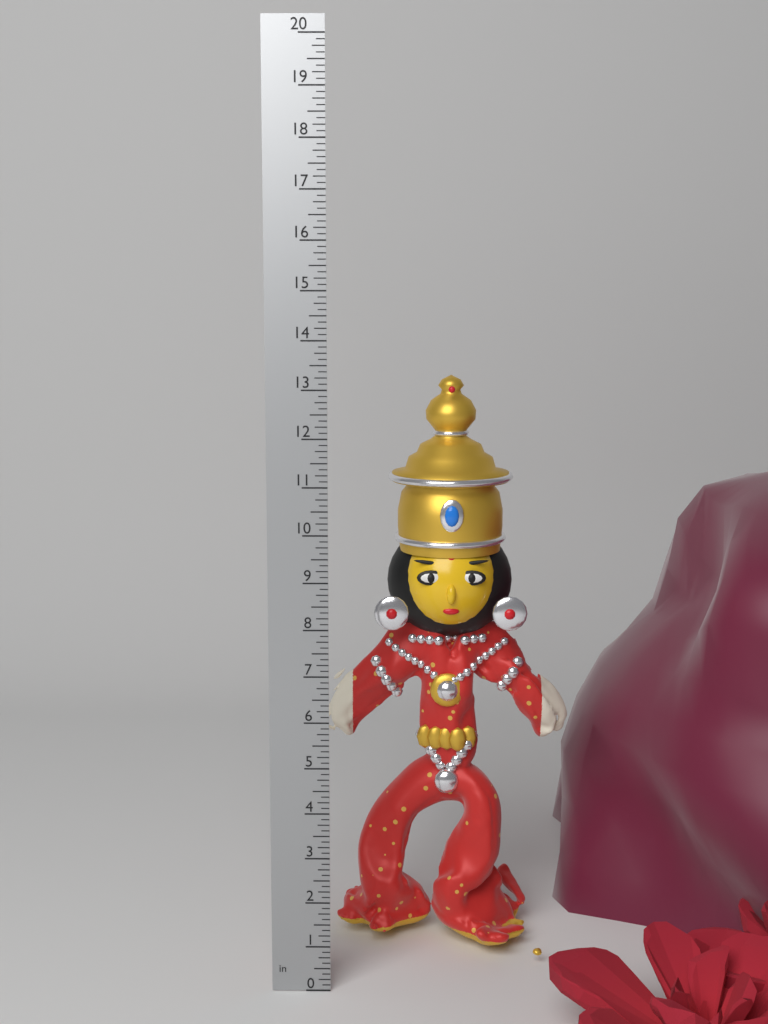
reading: 13.125 in
